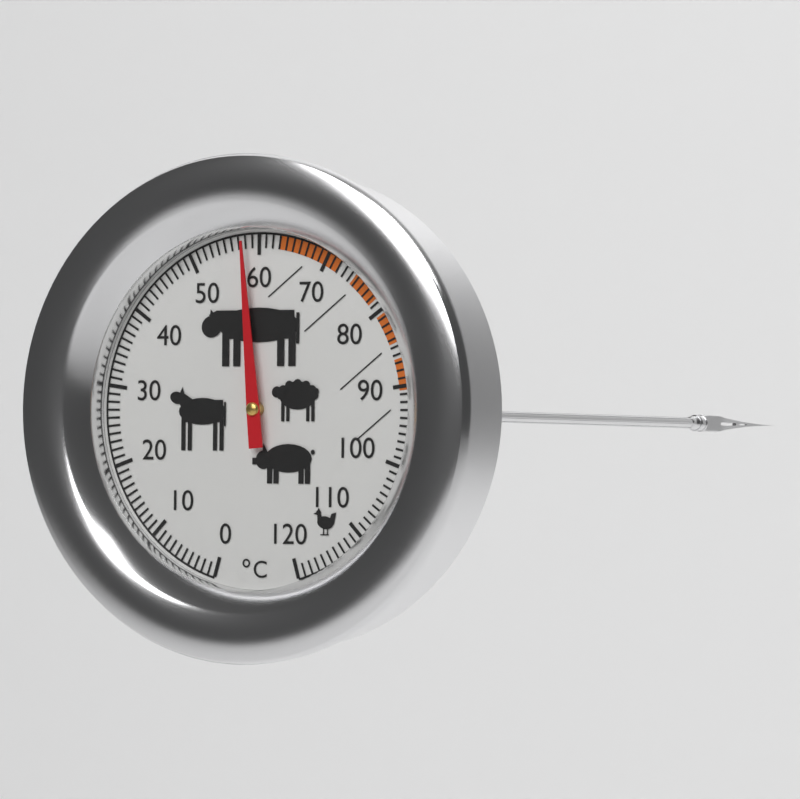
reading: 58 °C
